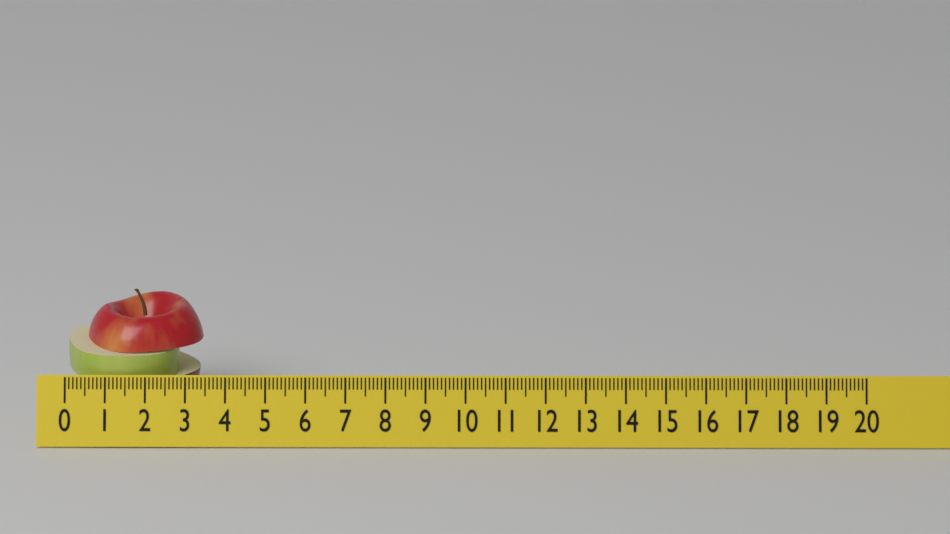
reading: 3.4 (no unit)
